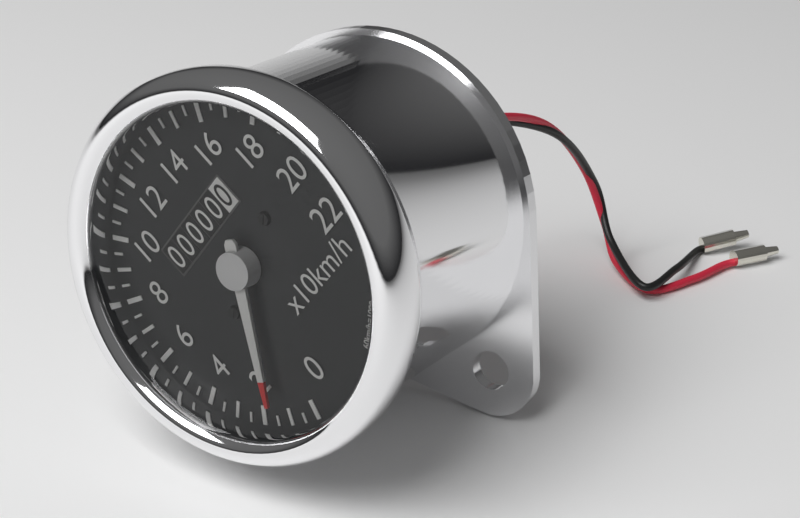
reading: 15 km/h
